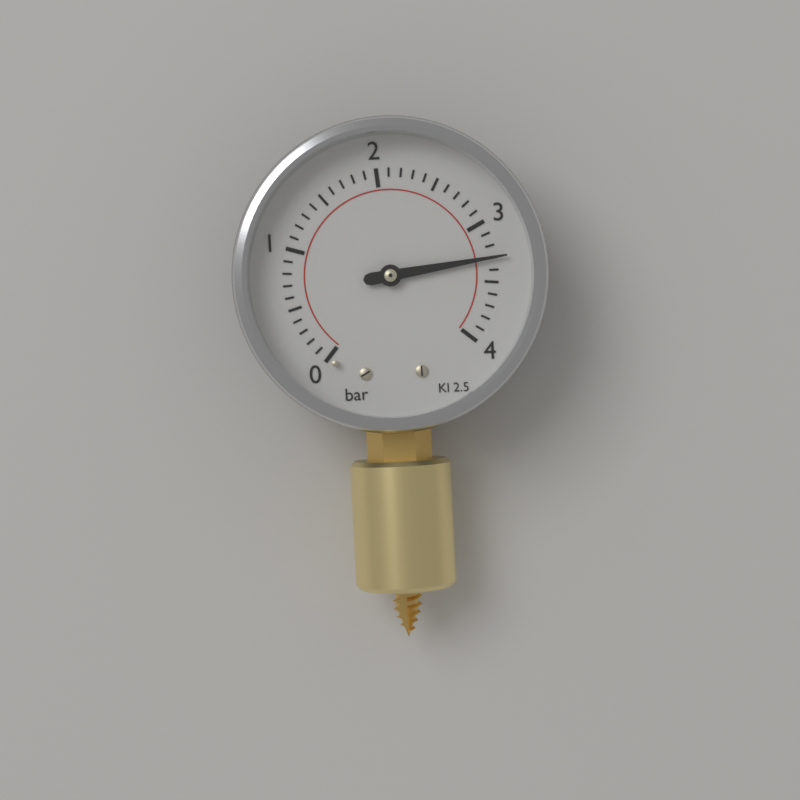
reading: 3.3 bar
